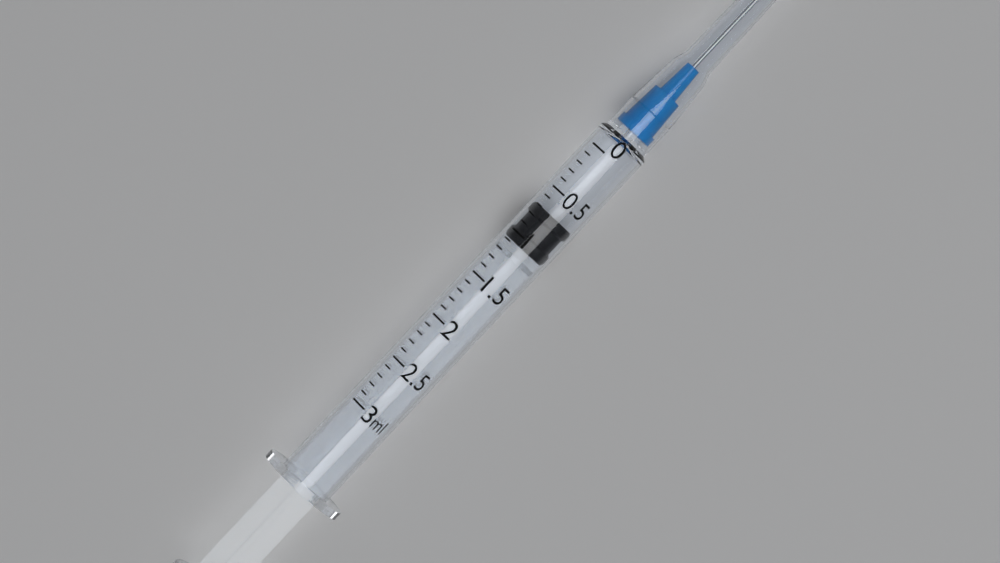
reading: 0.7 ml
